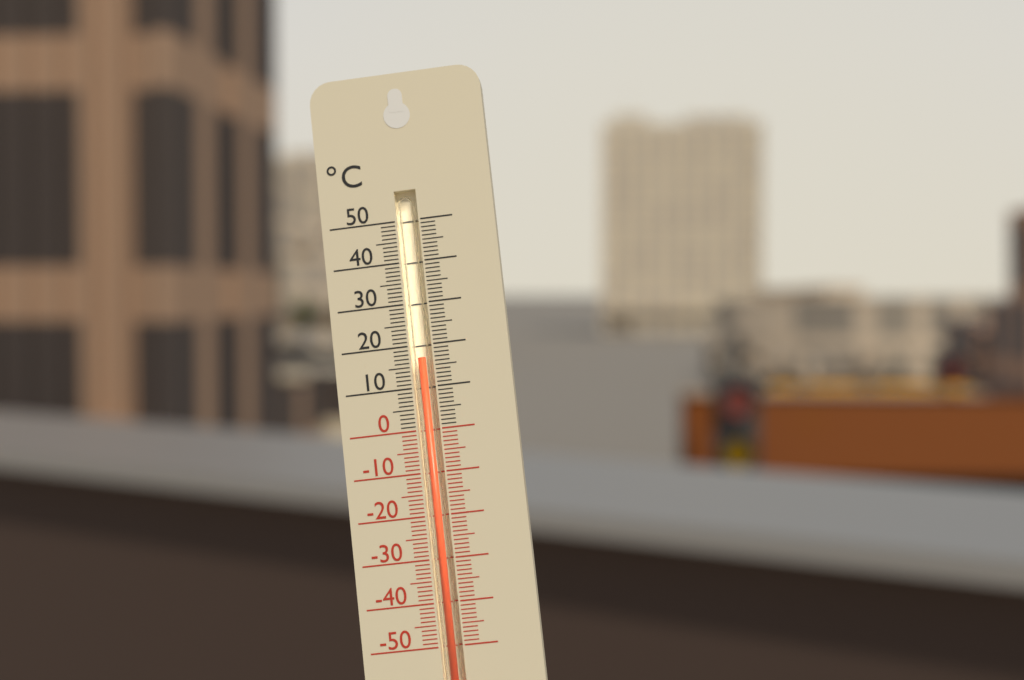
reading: 17 °C
